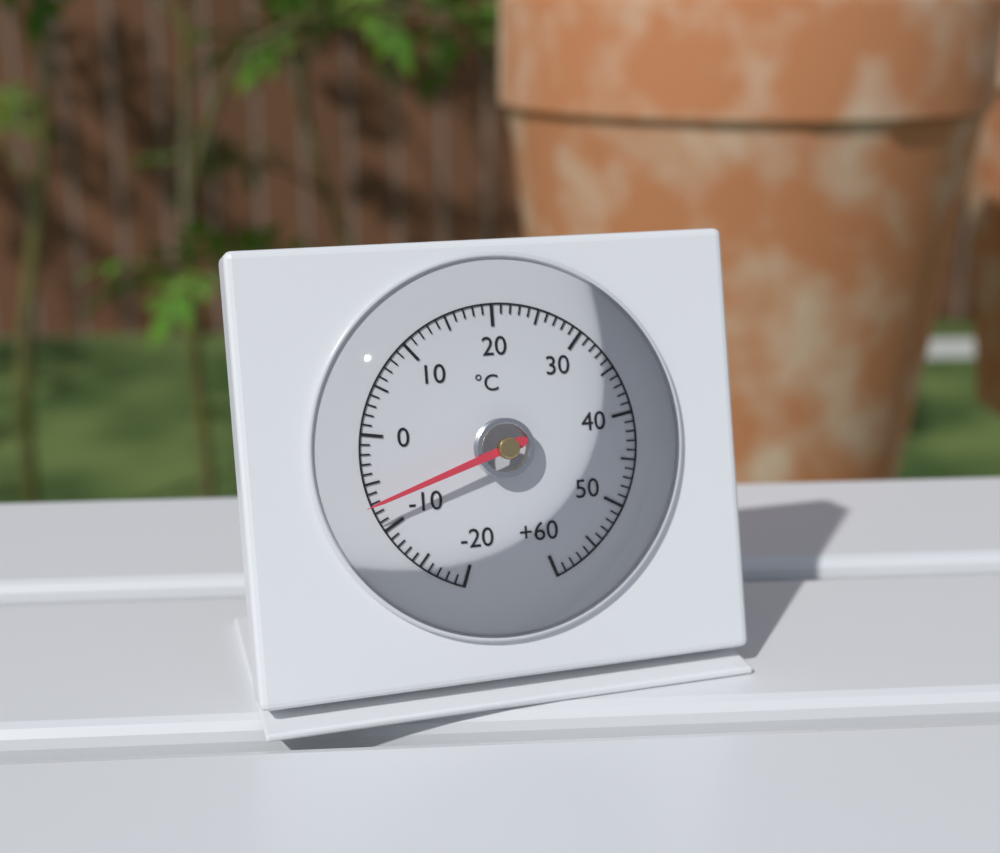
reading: -7 °C
